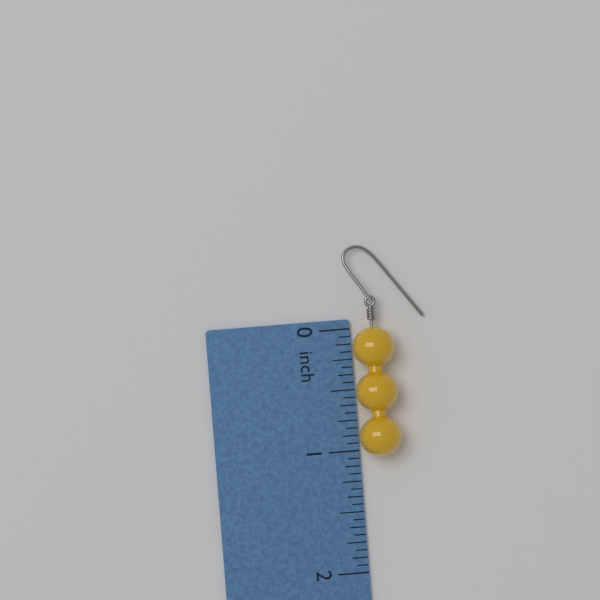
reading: 1.0625 inch
